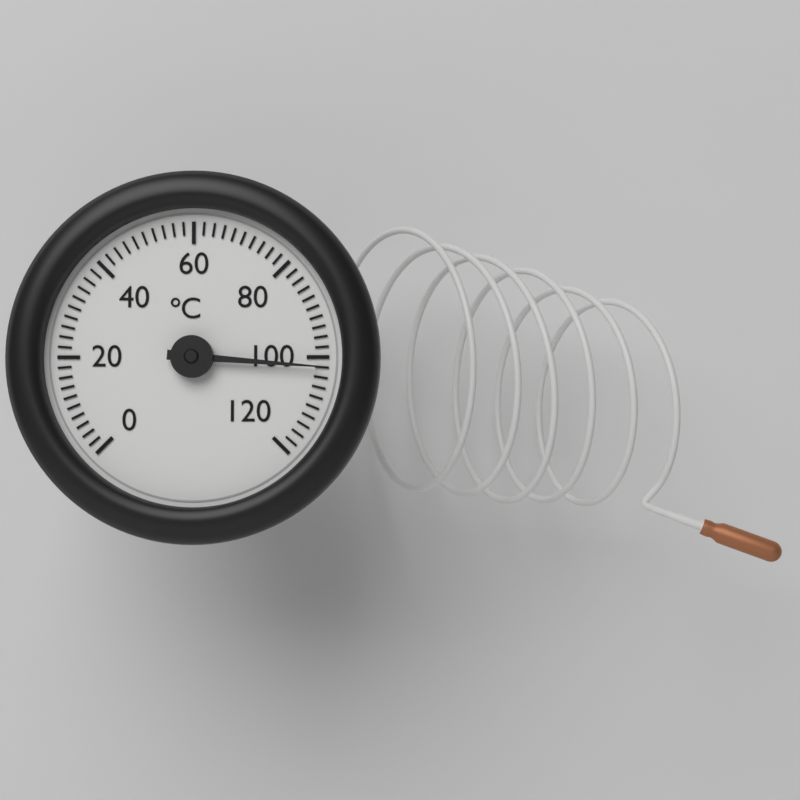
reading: 102 °C
